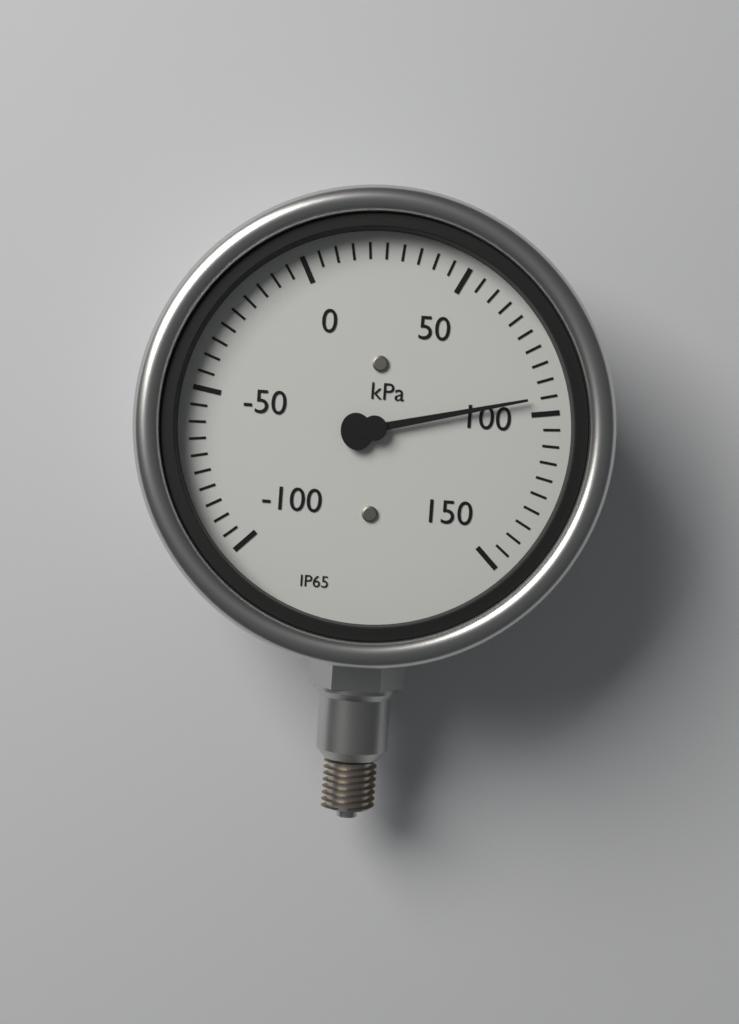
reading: 95 kPa
